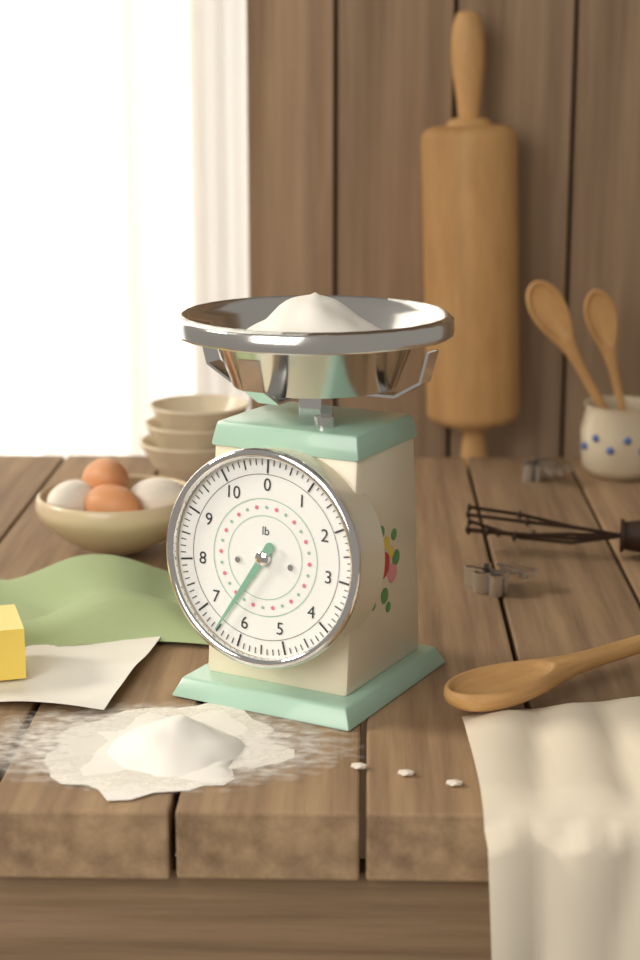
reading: 6.500 lb
